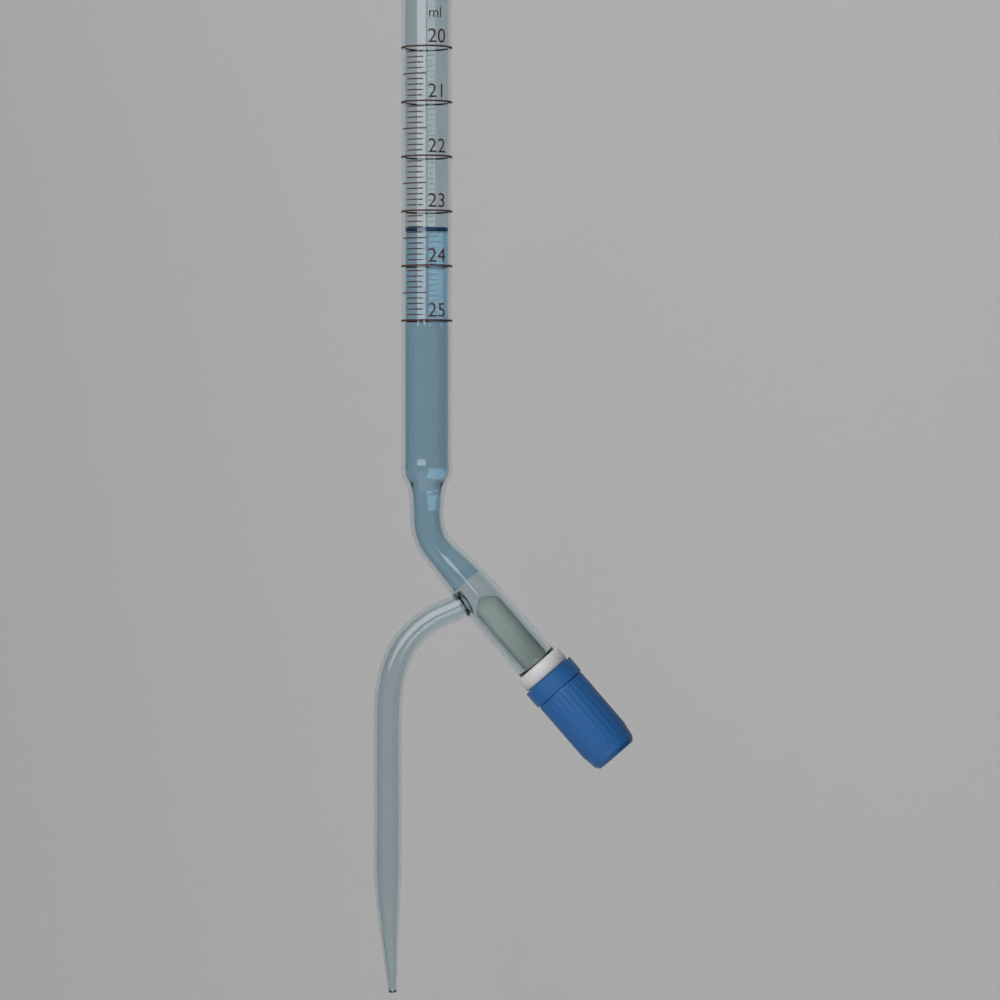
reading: 23.3 ml
